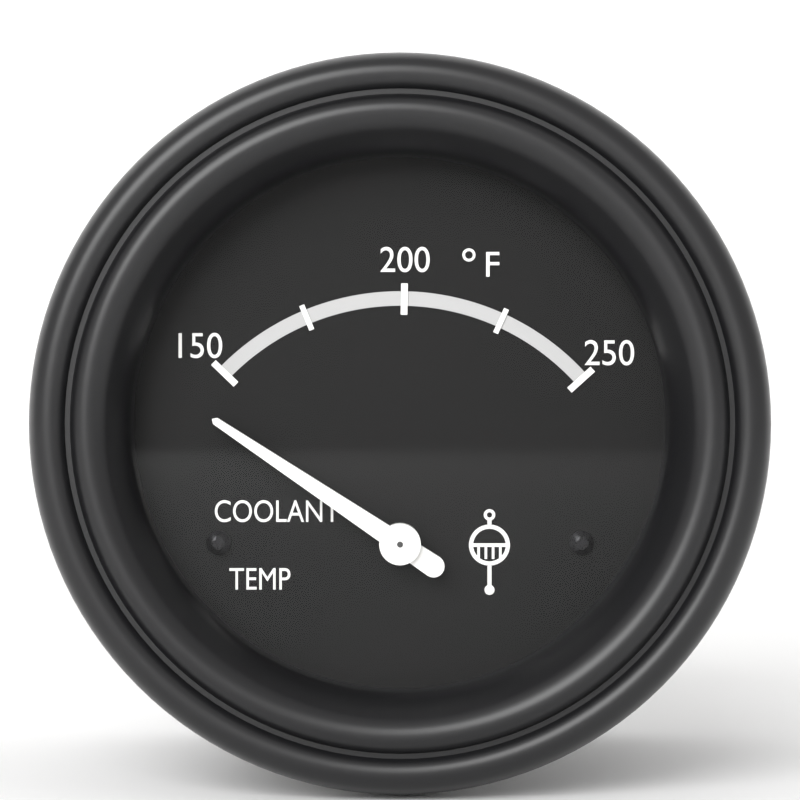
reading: 139 °F
